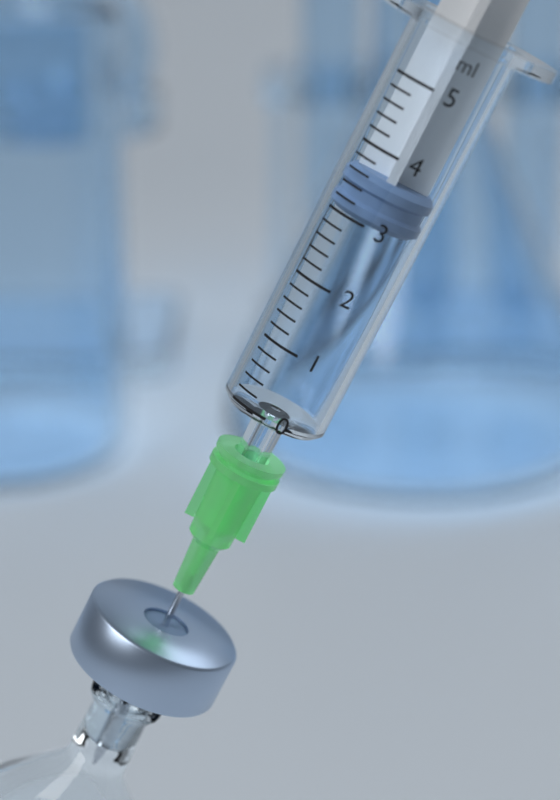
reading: 3.0 ml
